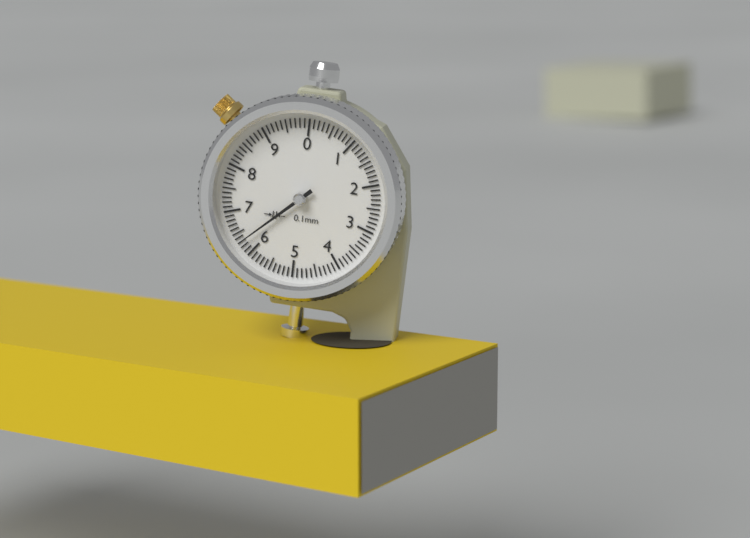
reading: 6.3 mm
